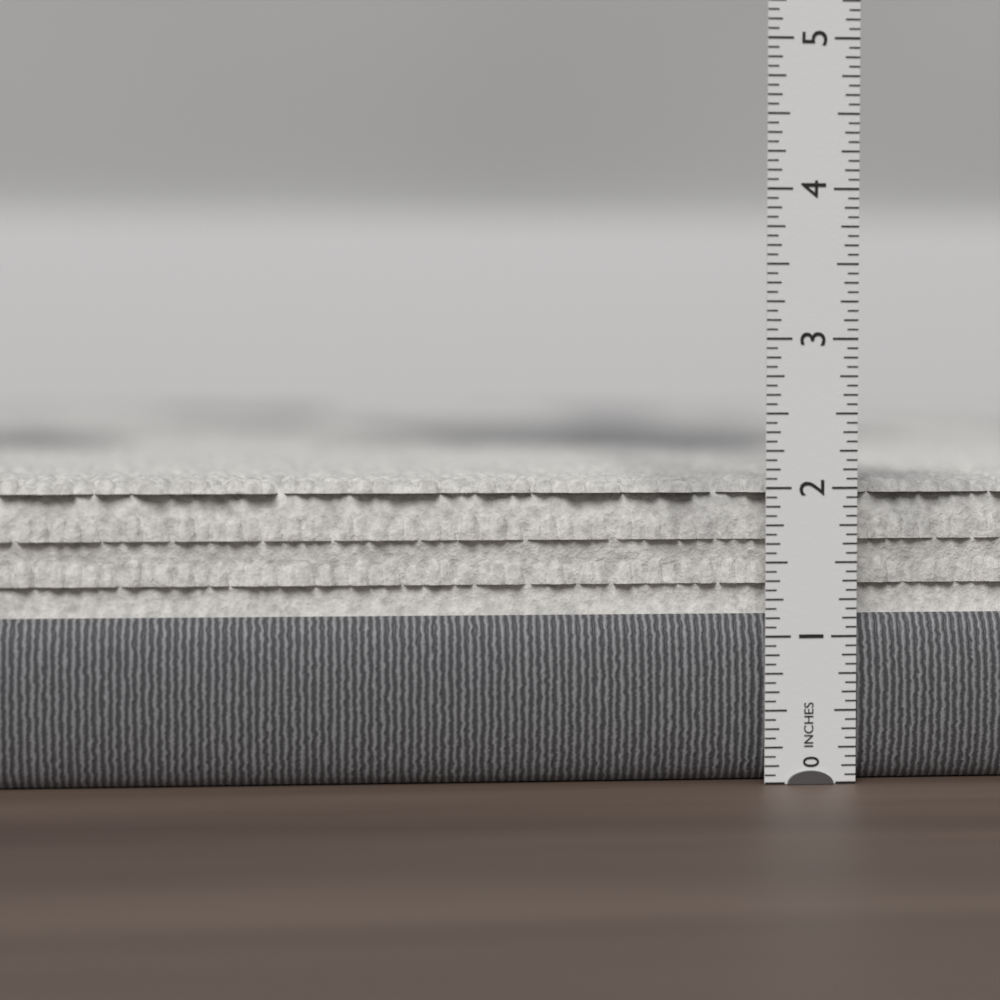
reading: 2.0625 in
